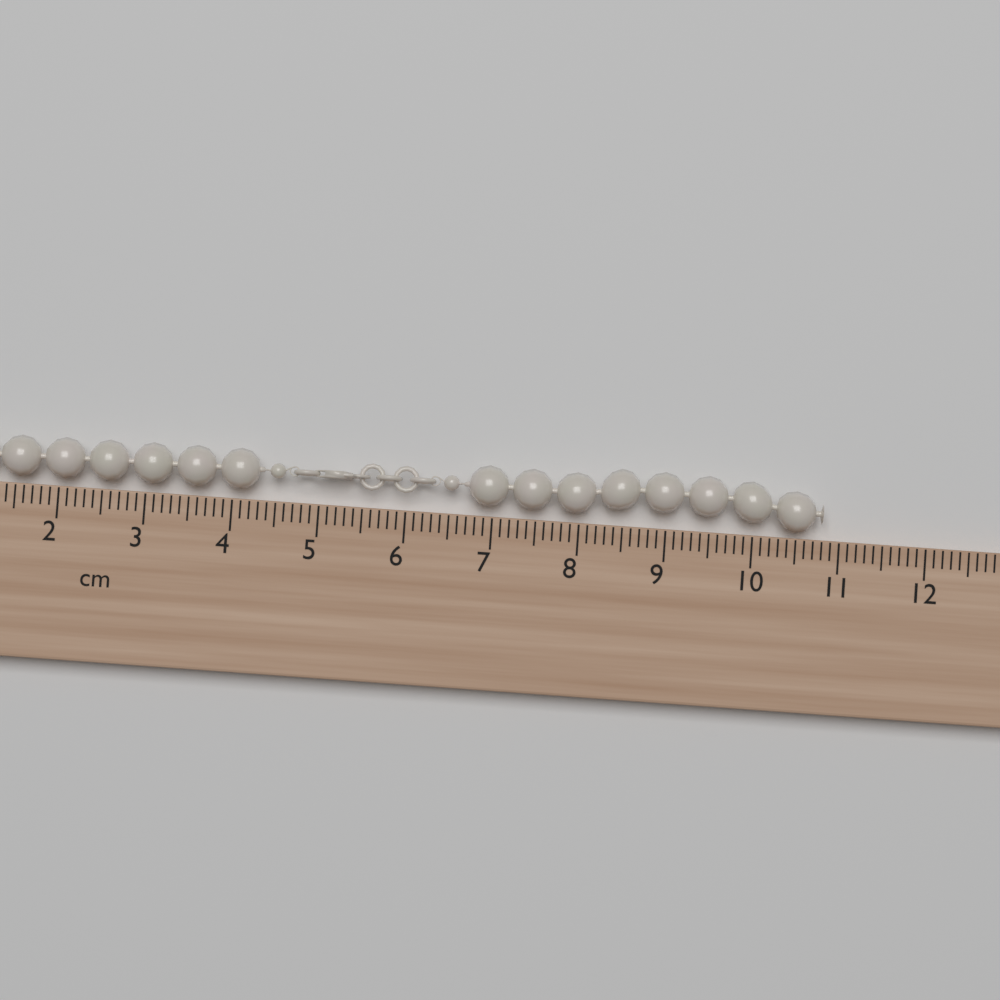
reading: 10.8 cm
